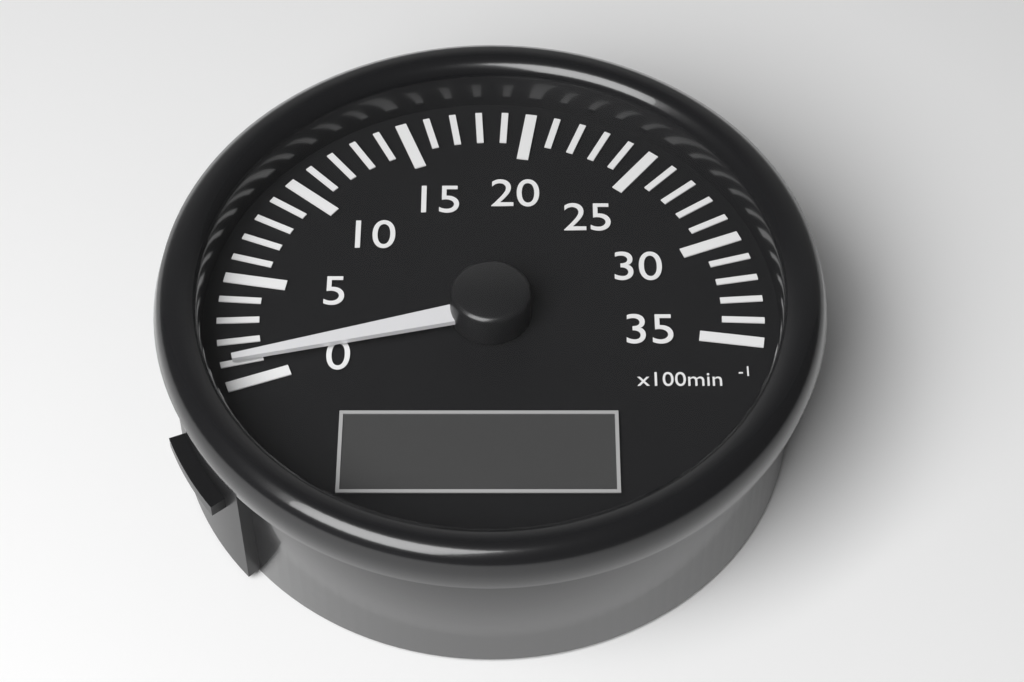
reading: 100 min-1
